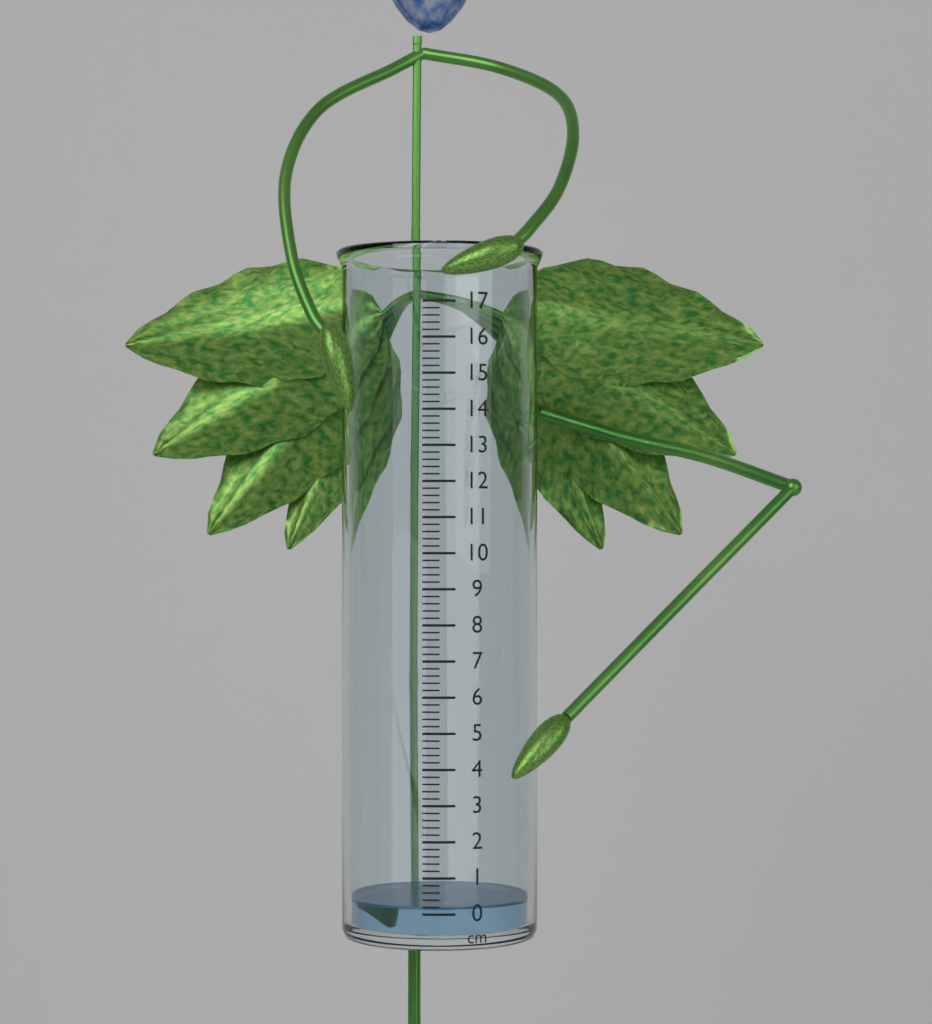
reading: 0.2 cm
